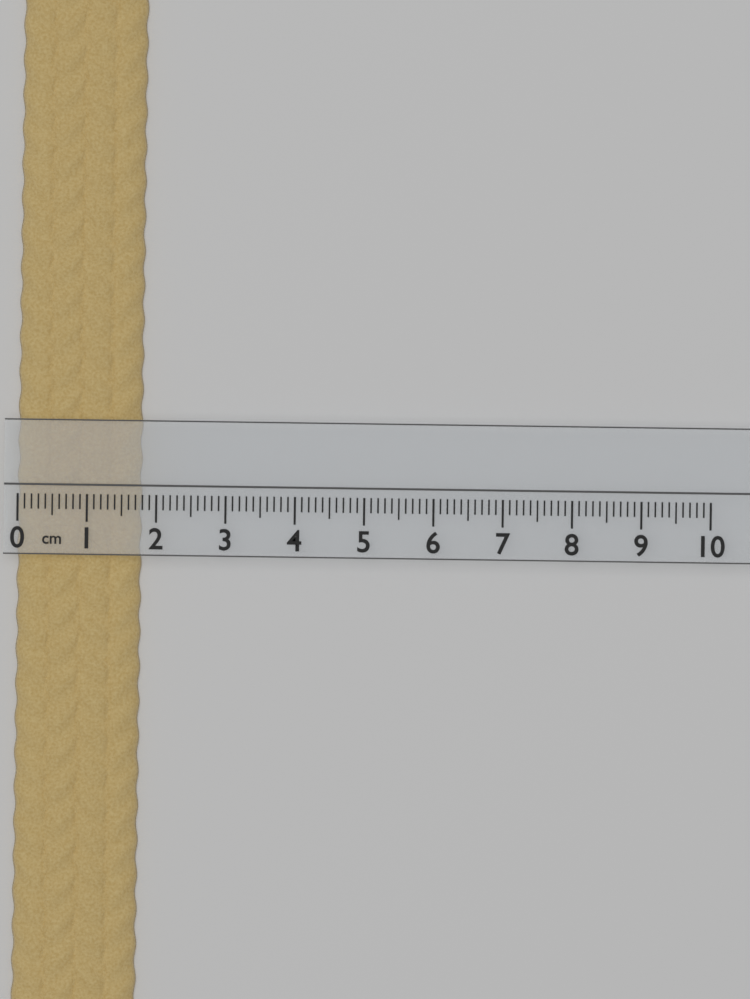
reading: 1.8 cm
